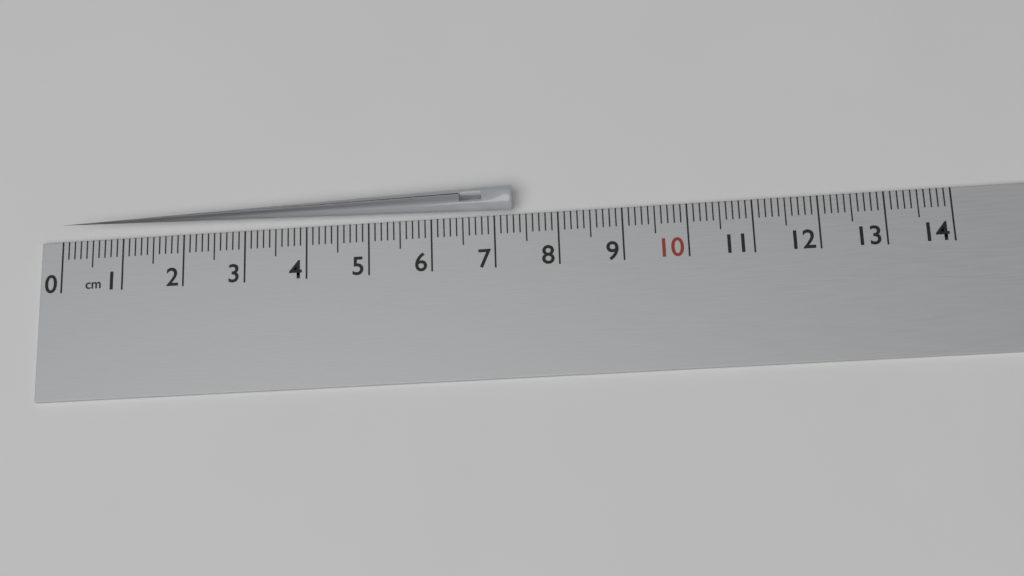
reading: 7.3 cm
